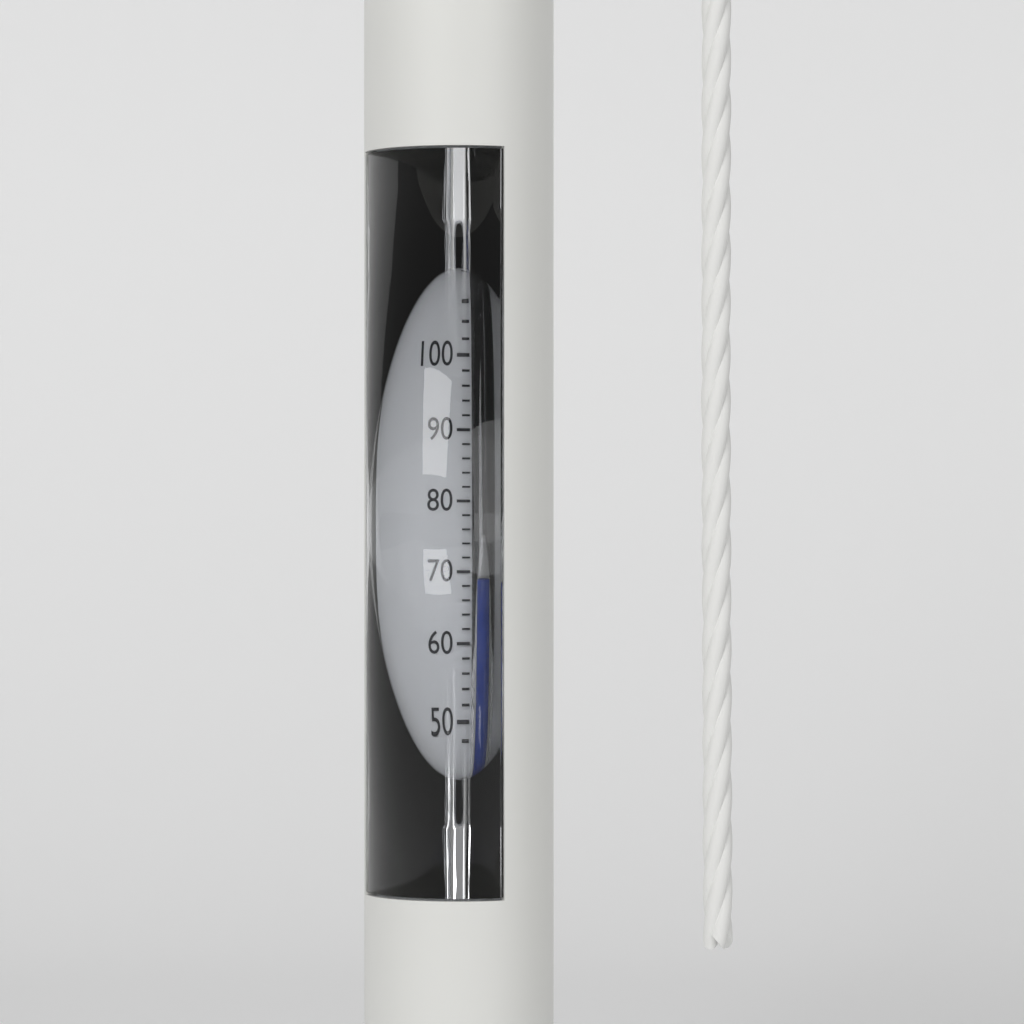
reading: 68 °F
